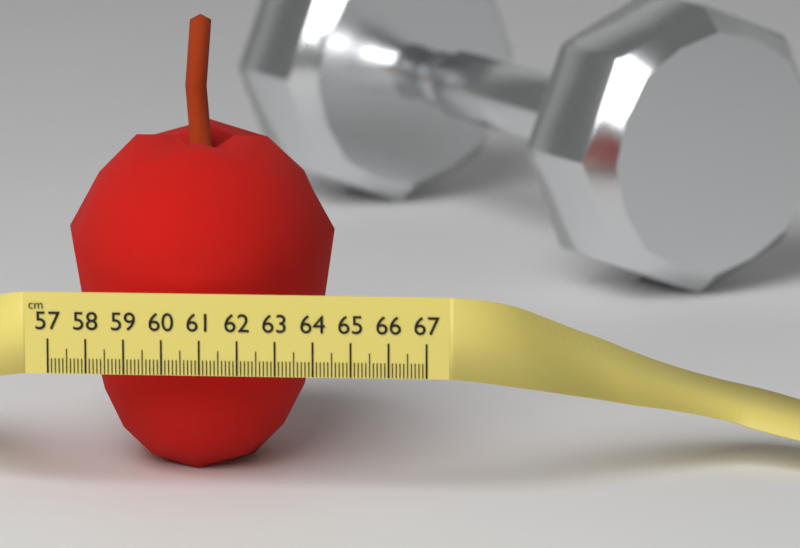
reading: 64.2 cm
